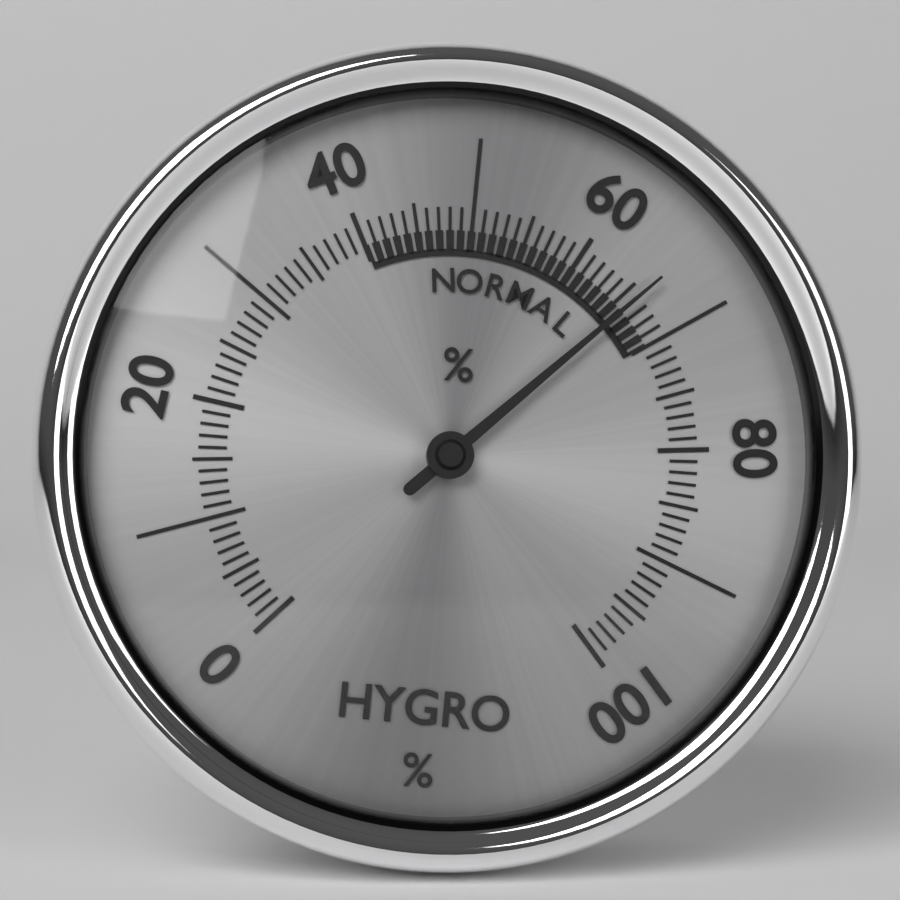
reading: 66 %
